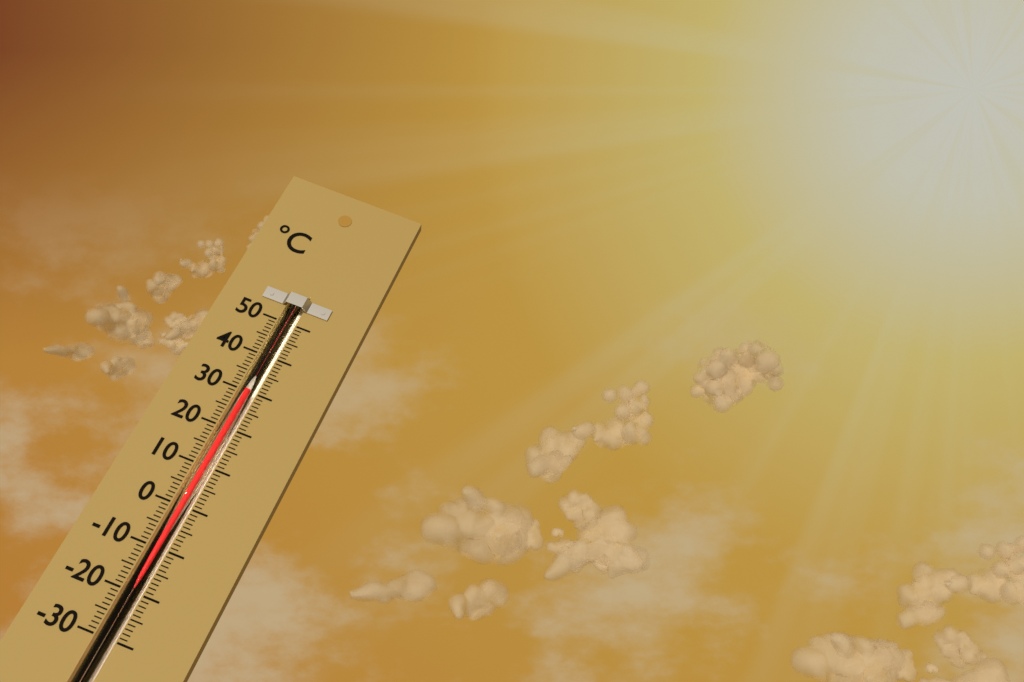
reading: 30 °C
